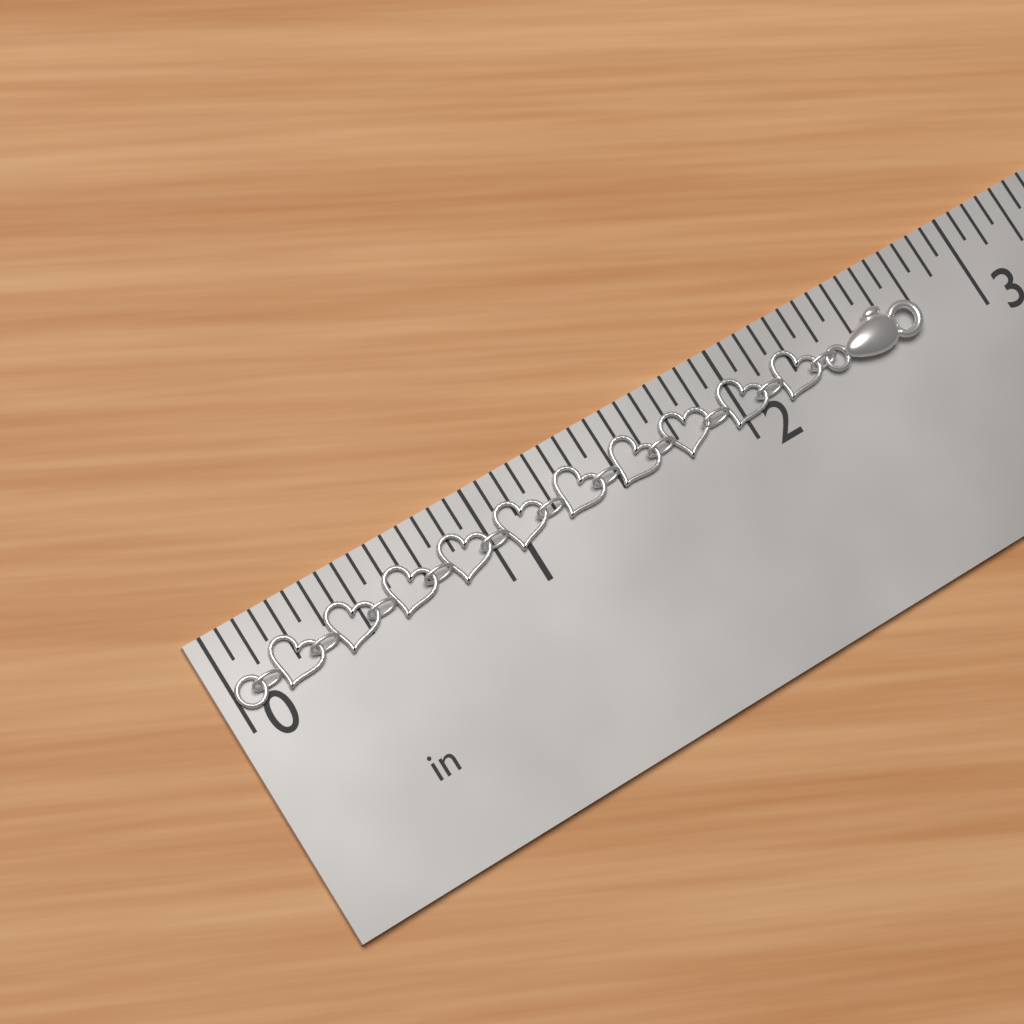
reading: 2.7500 in
